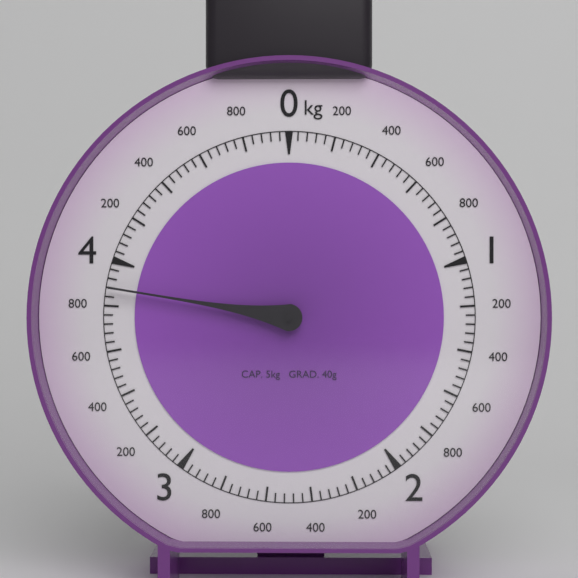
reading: 3.88 kg
